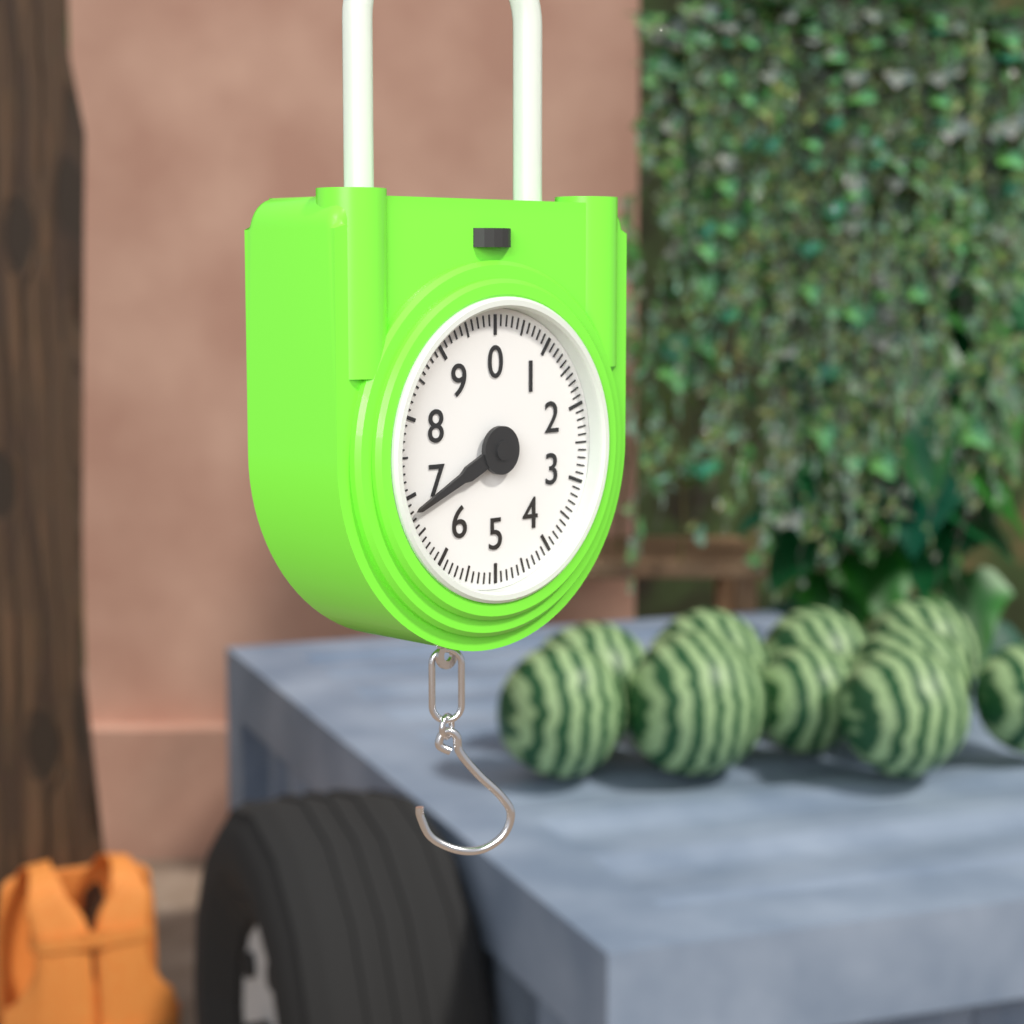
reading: 6.8 (no unit)
